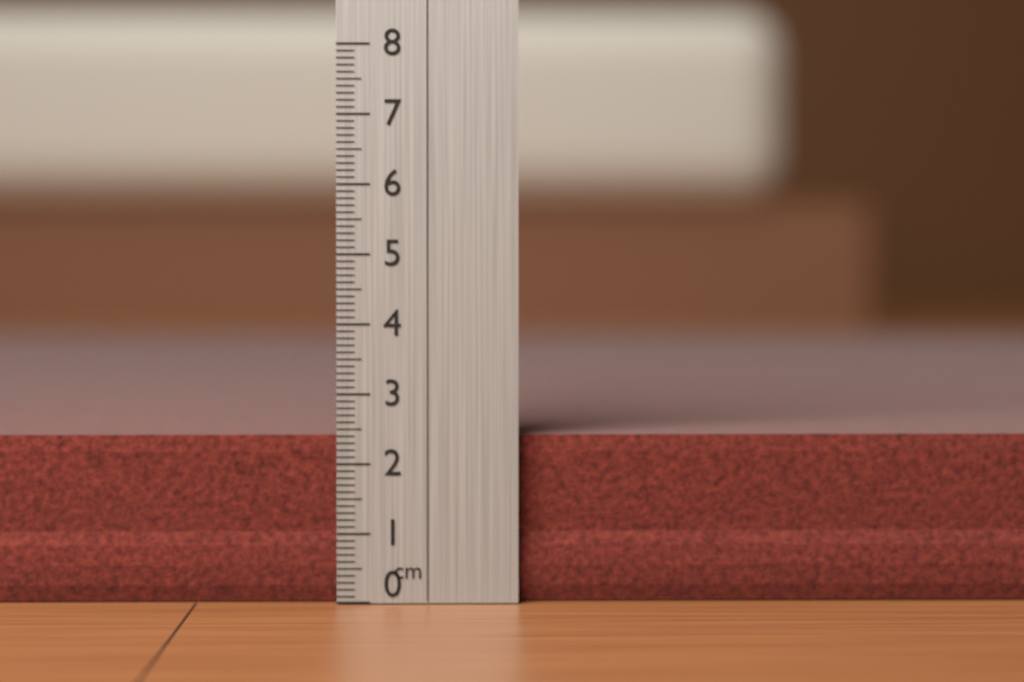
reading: 2.4 cm
